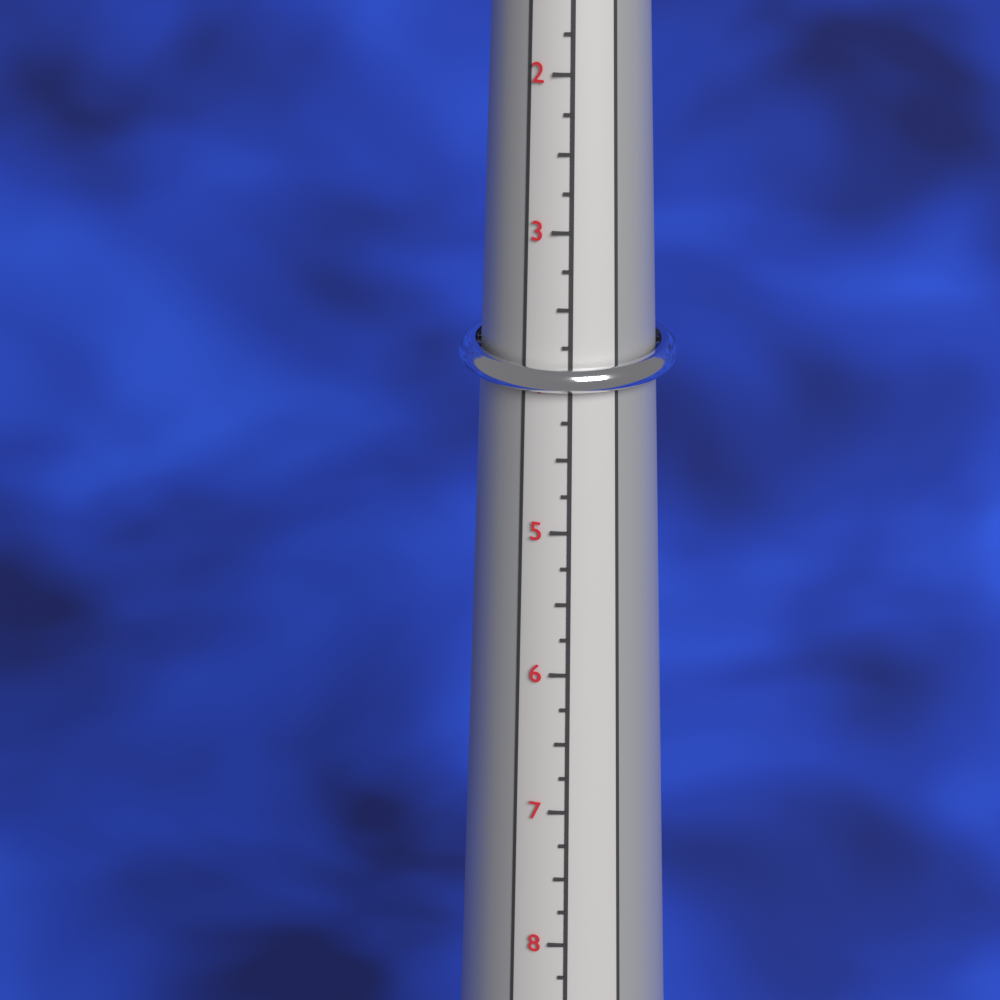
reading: 4.25 (no unit)
